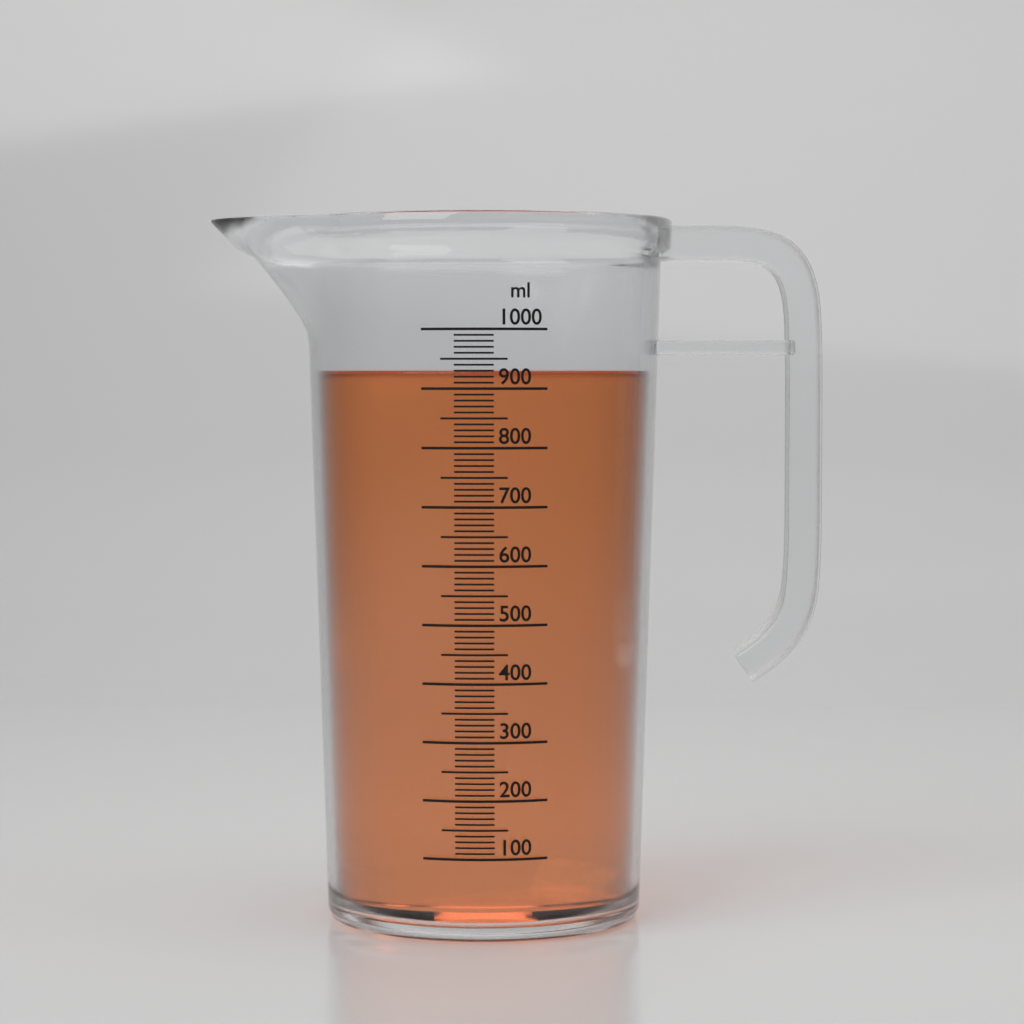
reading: 930 ml
